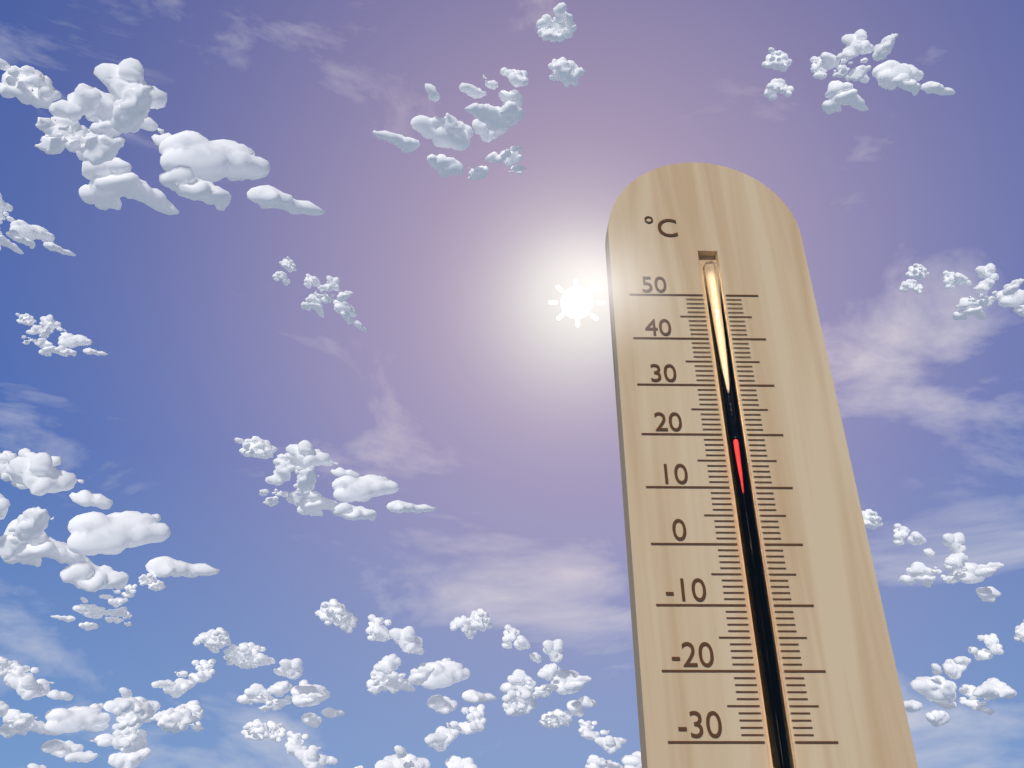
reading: 19 °C
